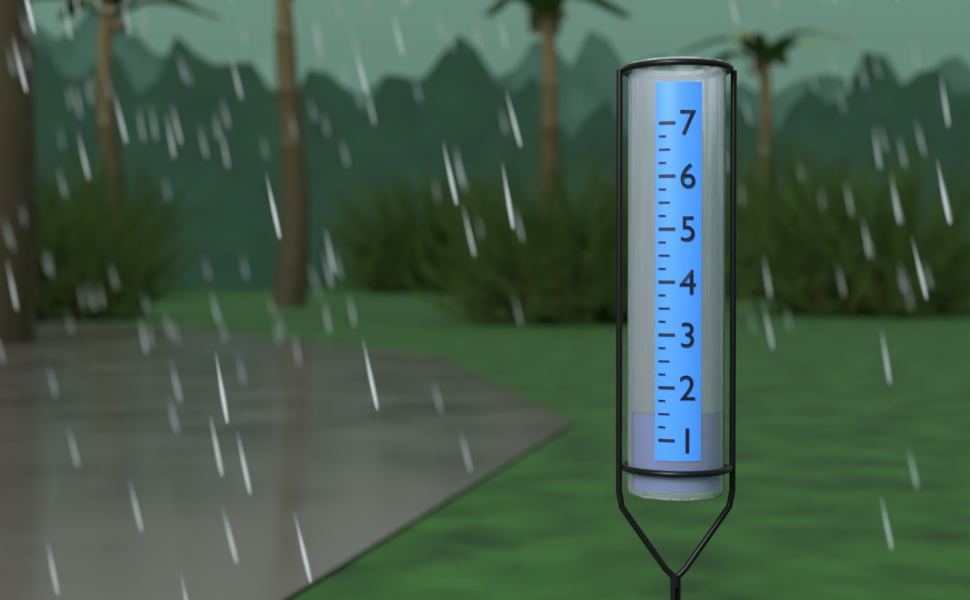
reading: 1.50 (no unit)
